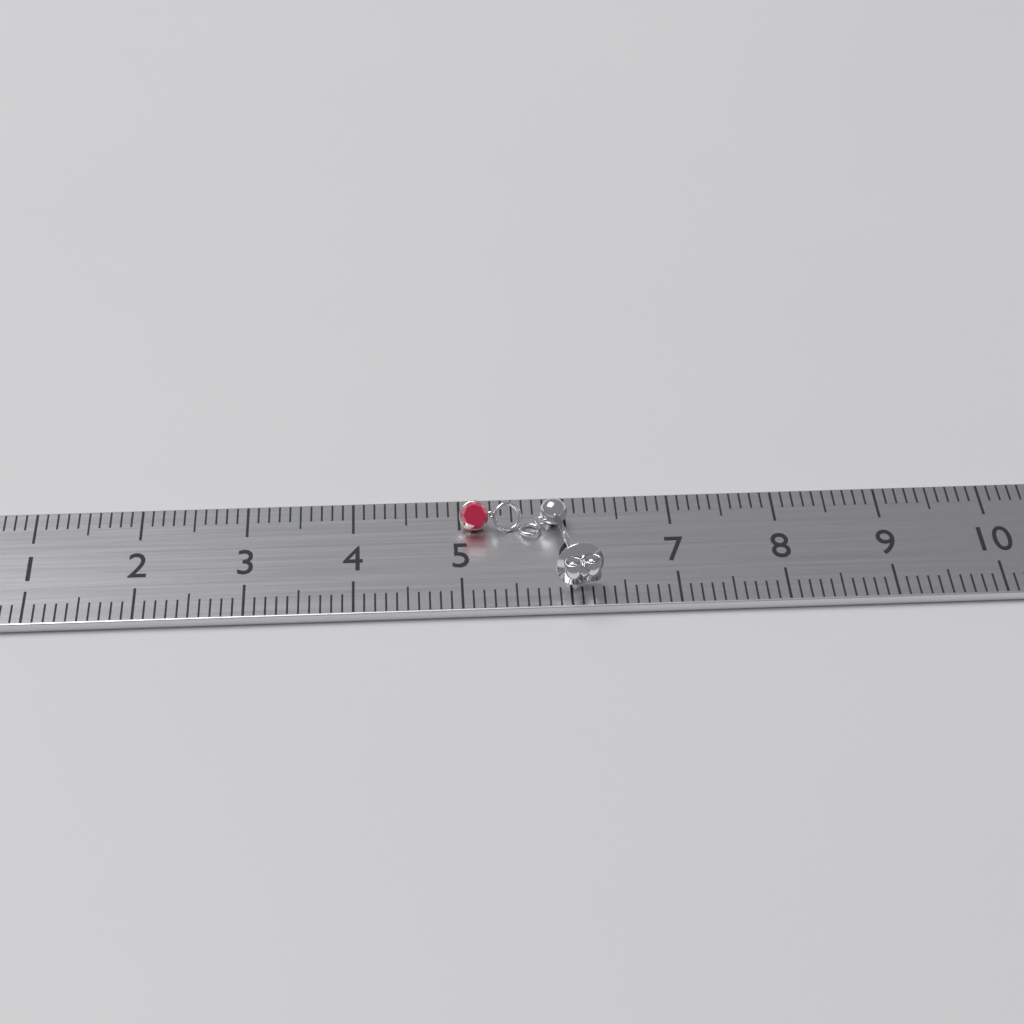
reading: 6.3 cm
